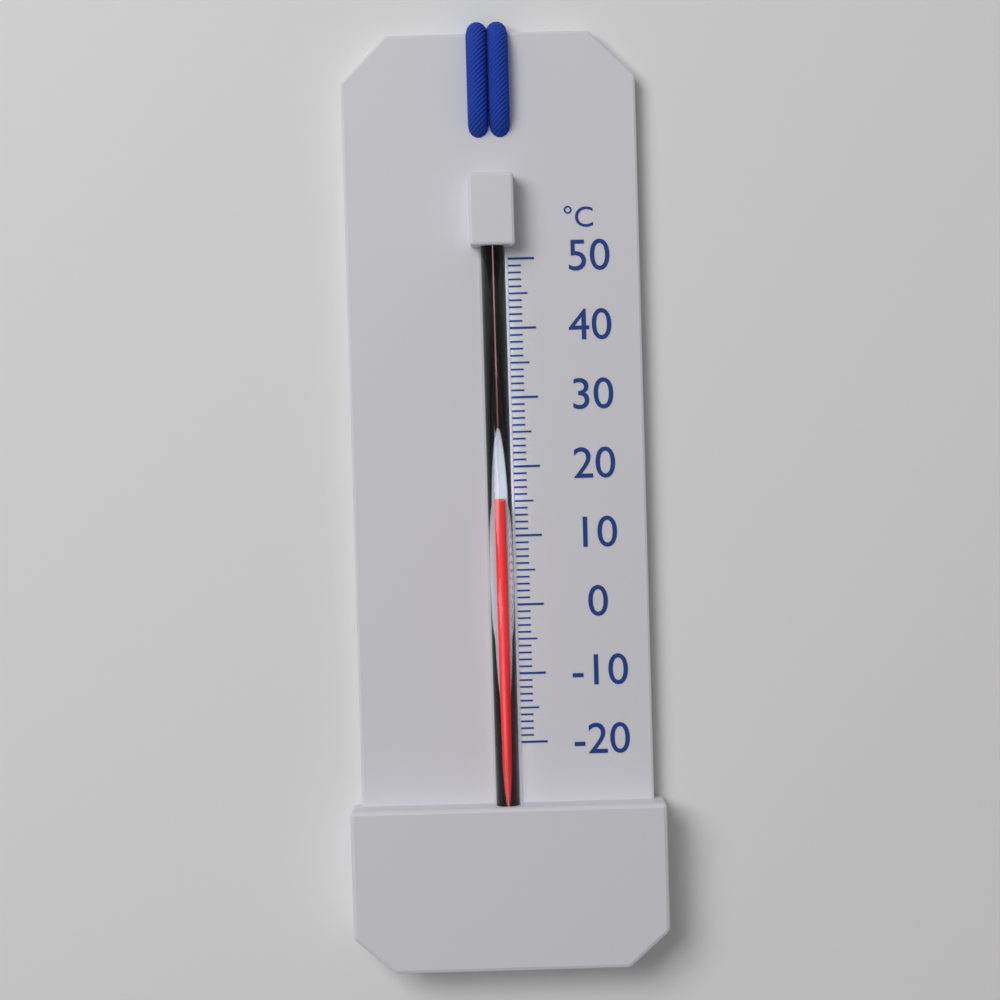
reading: 15 °C
